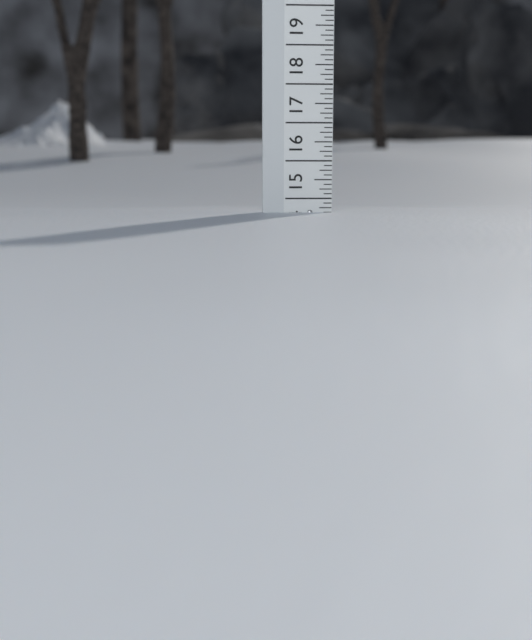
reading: 14.625 (no unit)
